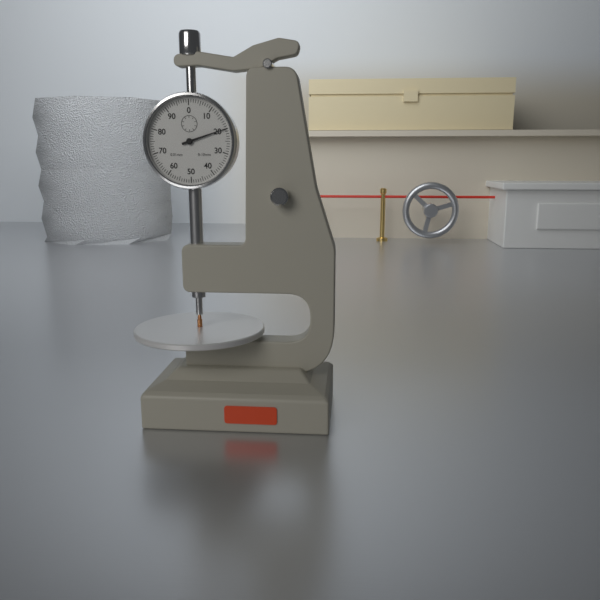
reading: 0.20 mm
